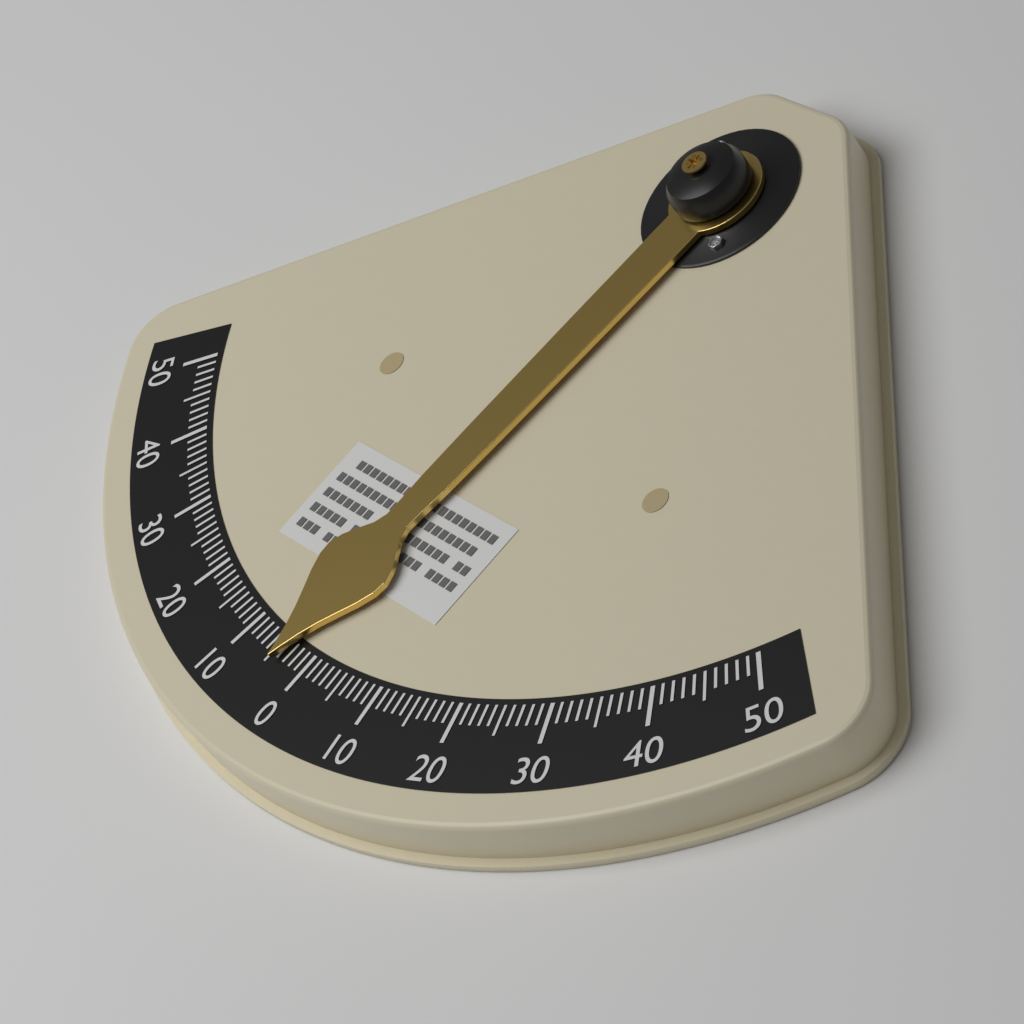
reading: -4 °
